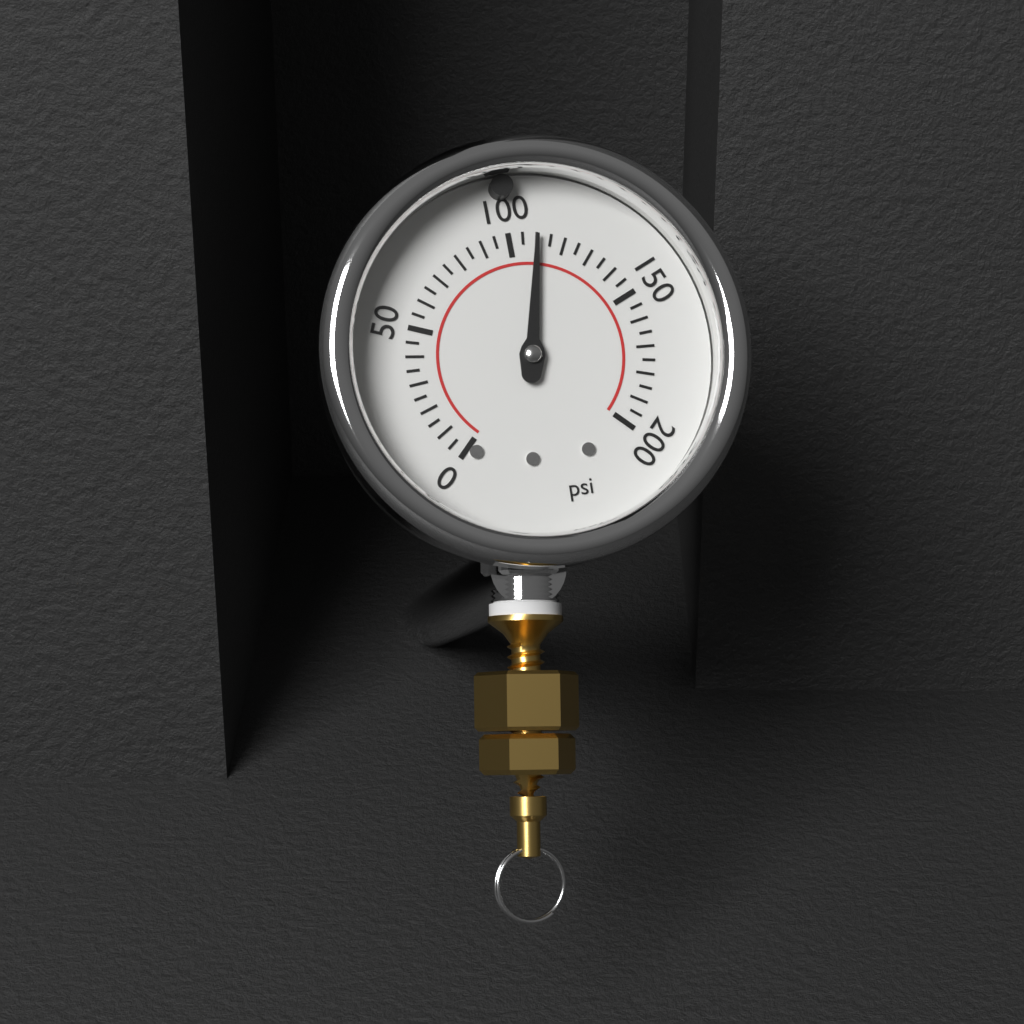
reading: 110 psi
